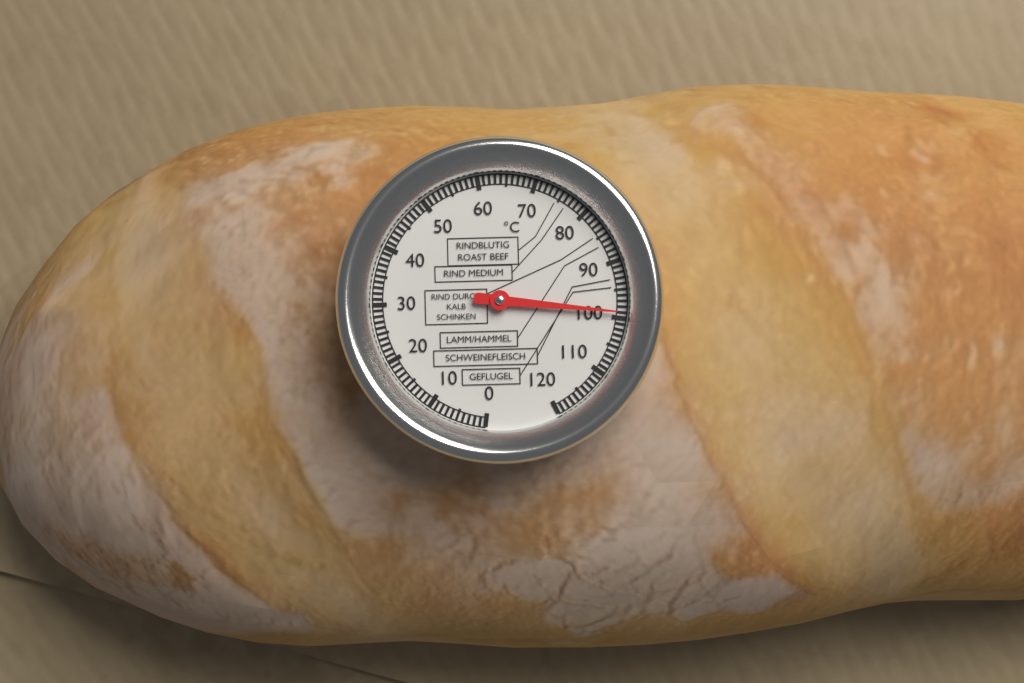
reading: 99 °C
